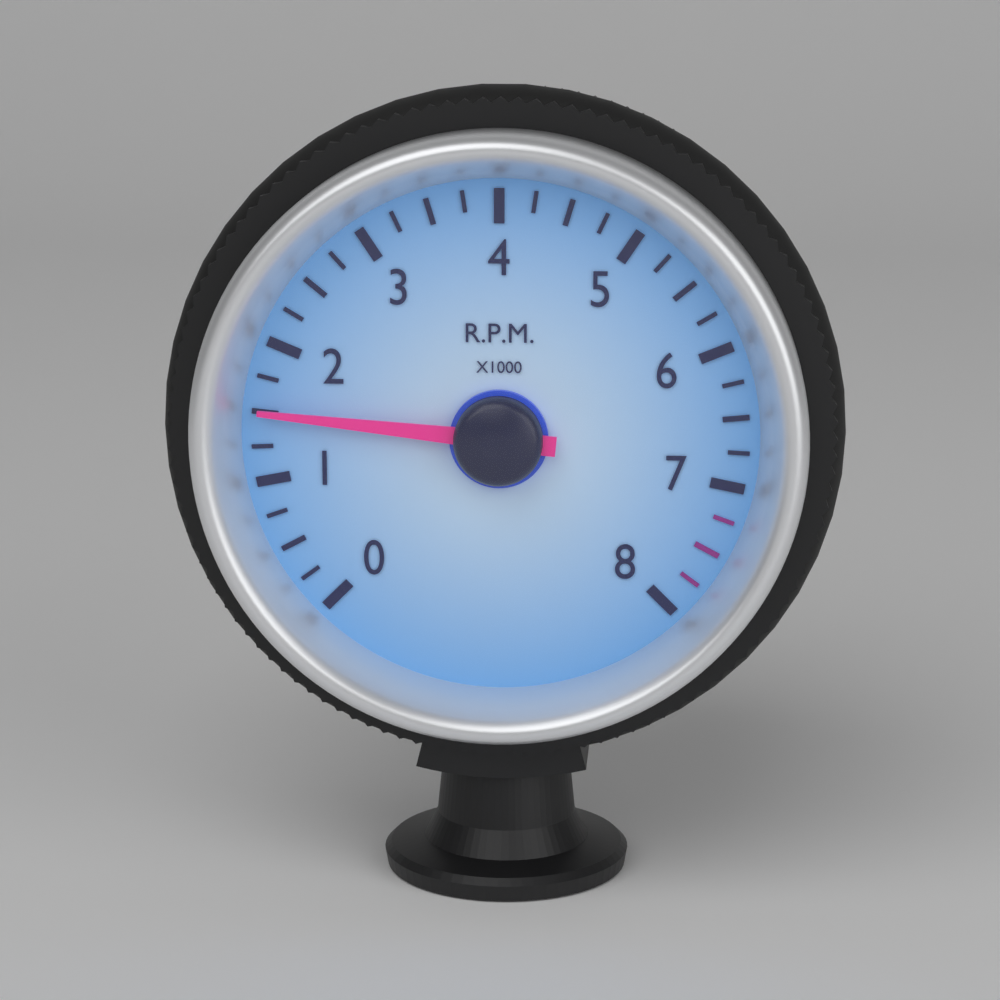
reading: 1500 RPM
